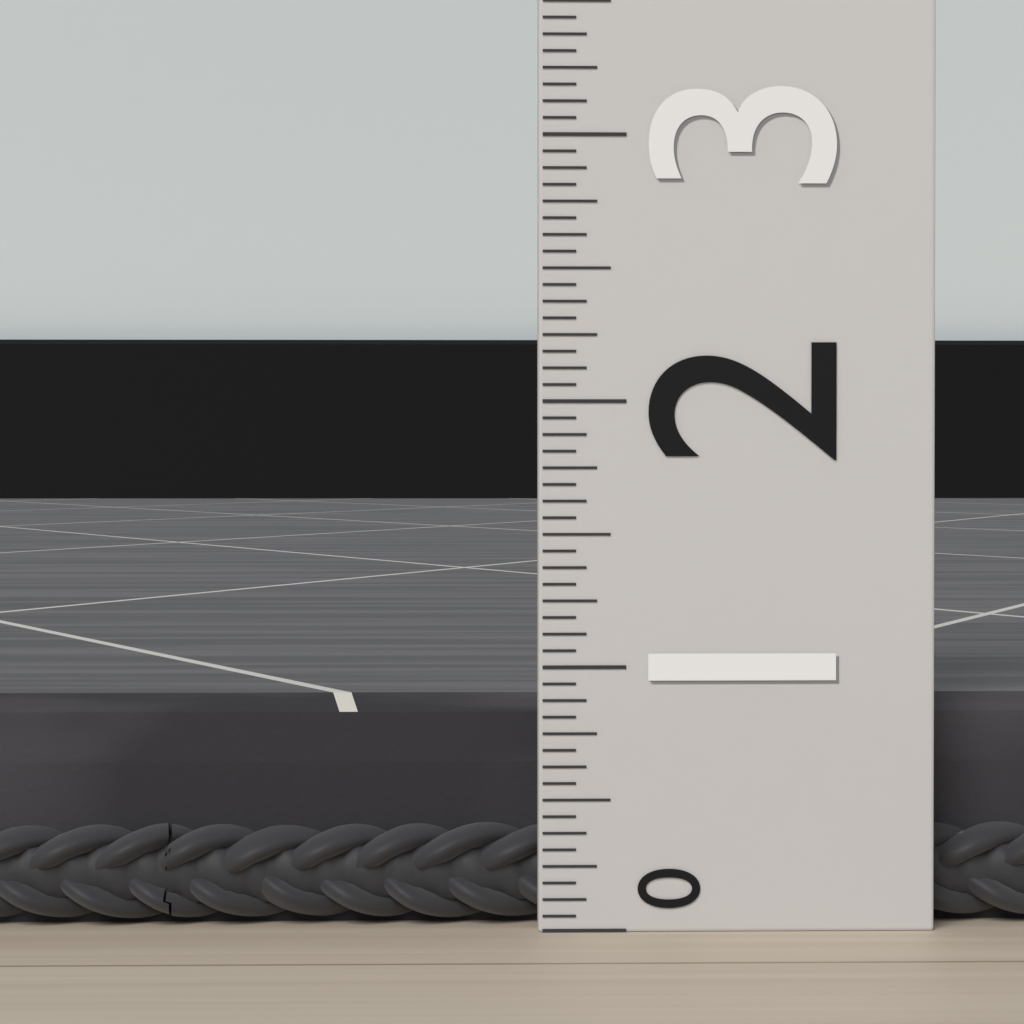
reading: 0.8750 (no unit)
